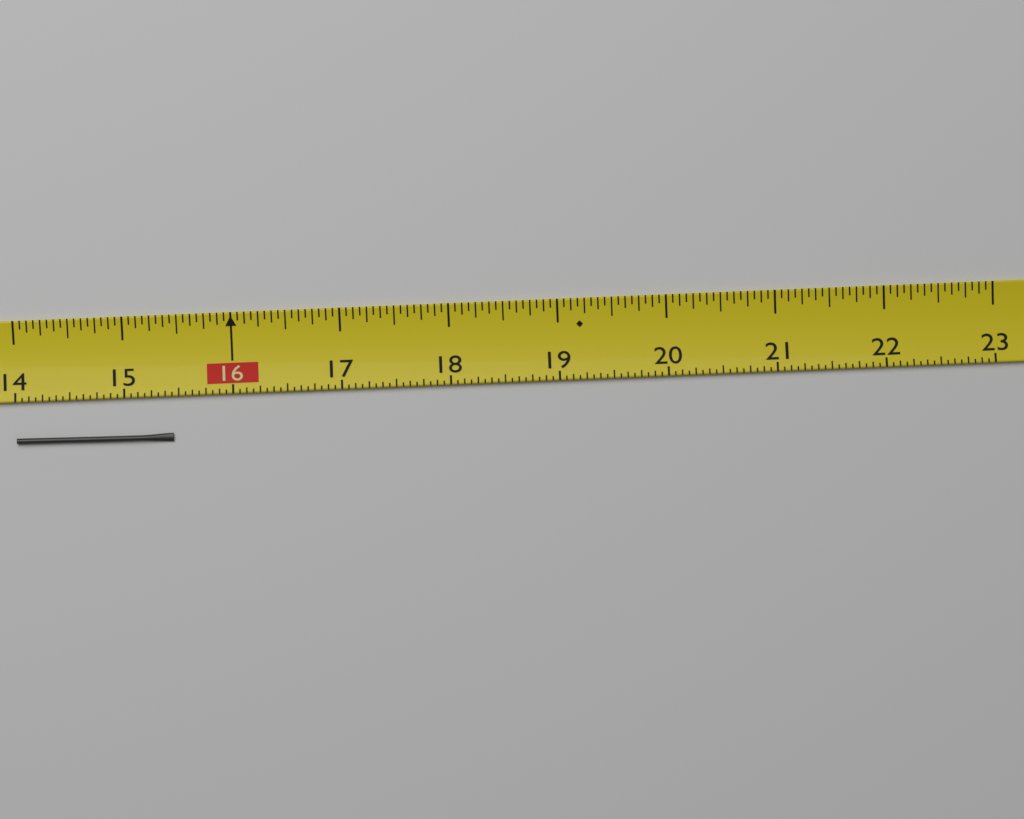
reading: 15.4375 (no unit)
